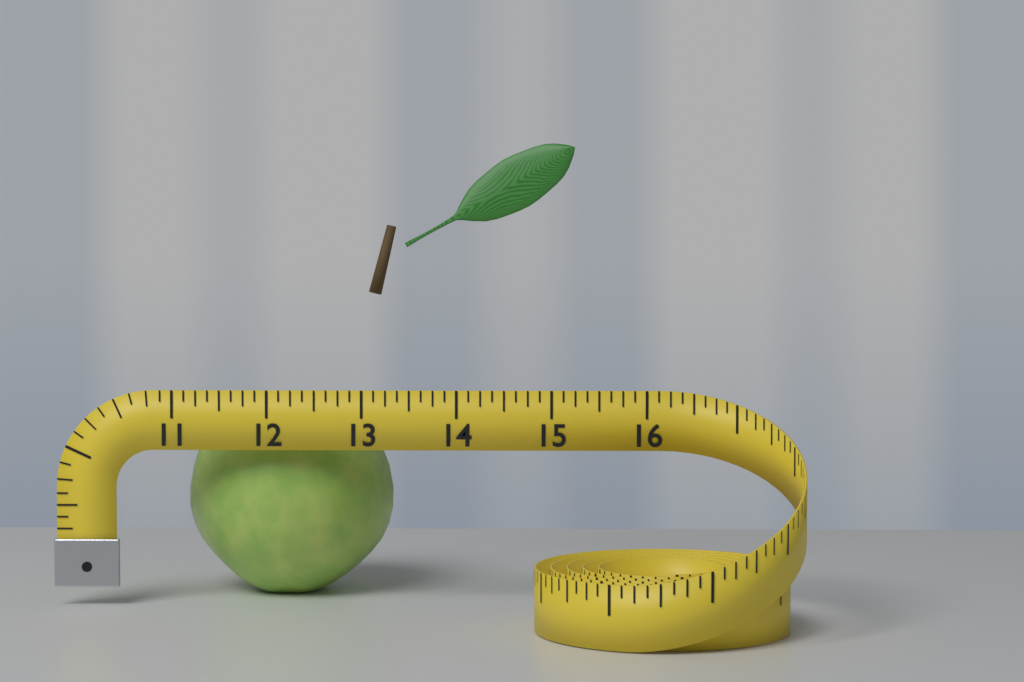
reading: 13.250 (no unit)
